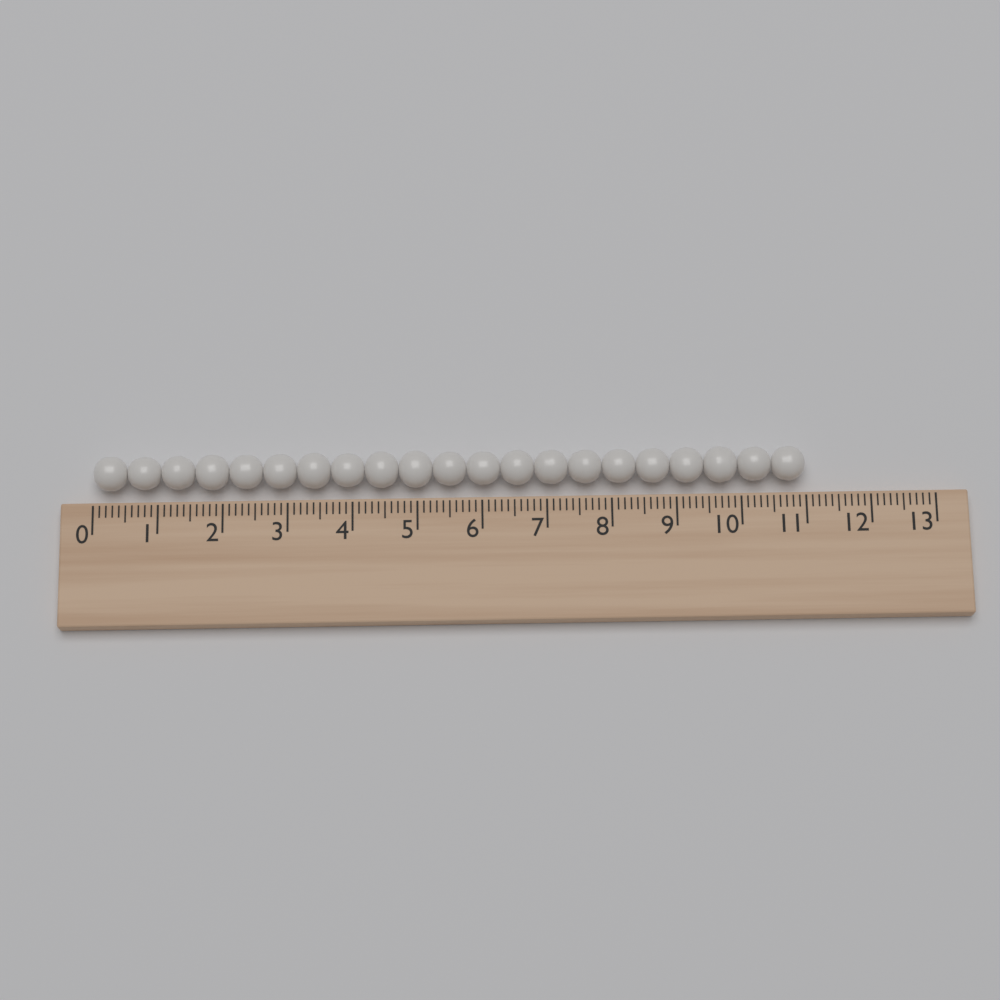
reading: 11.0 (no unit)
